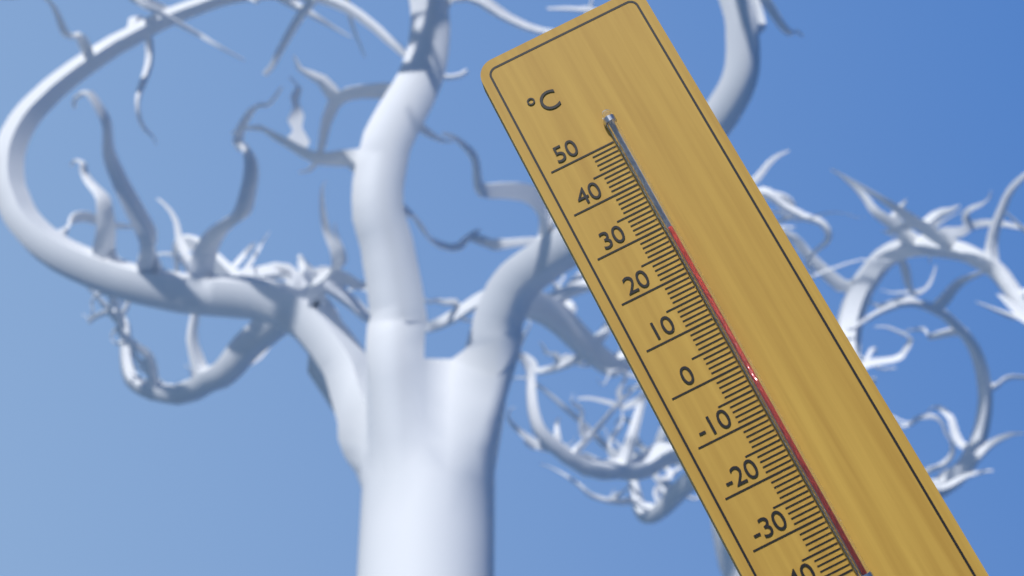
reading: 29 °C
